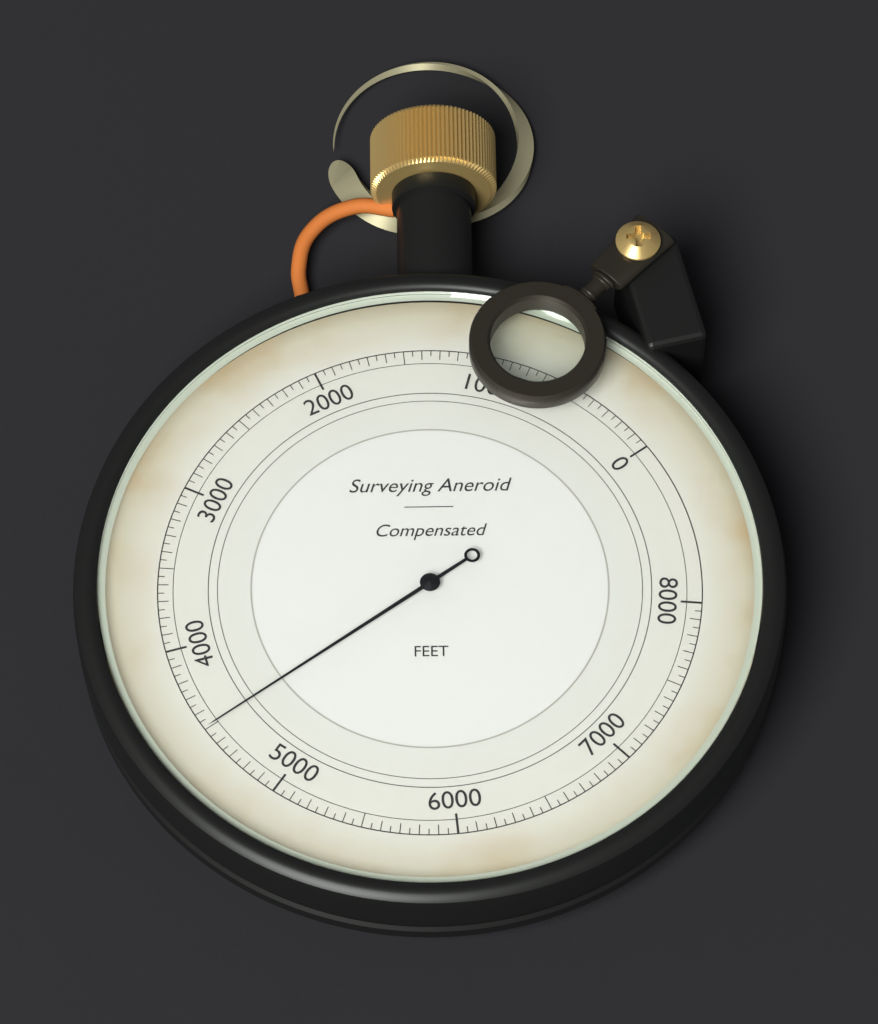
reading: 4500 ft
